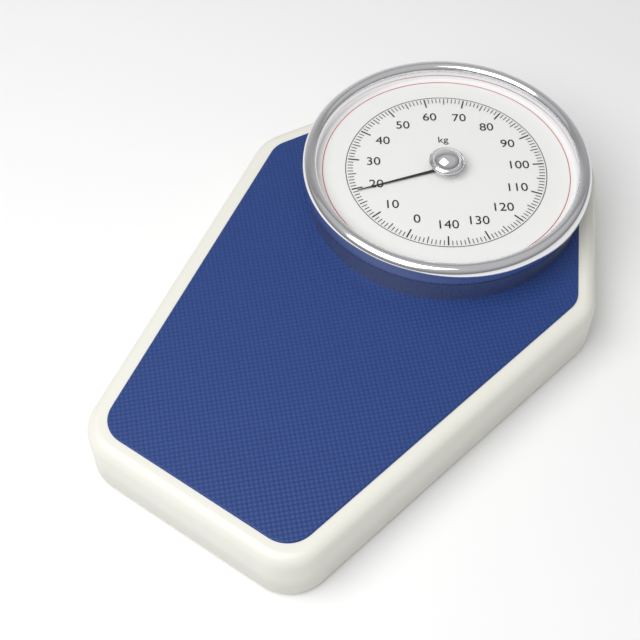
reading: 19 kg
